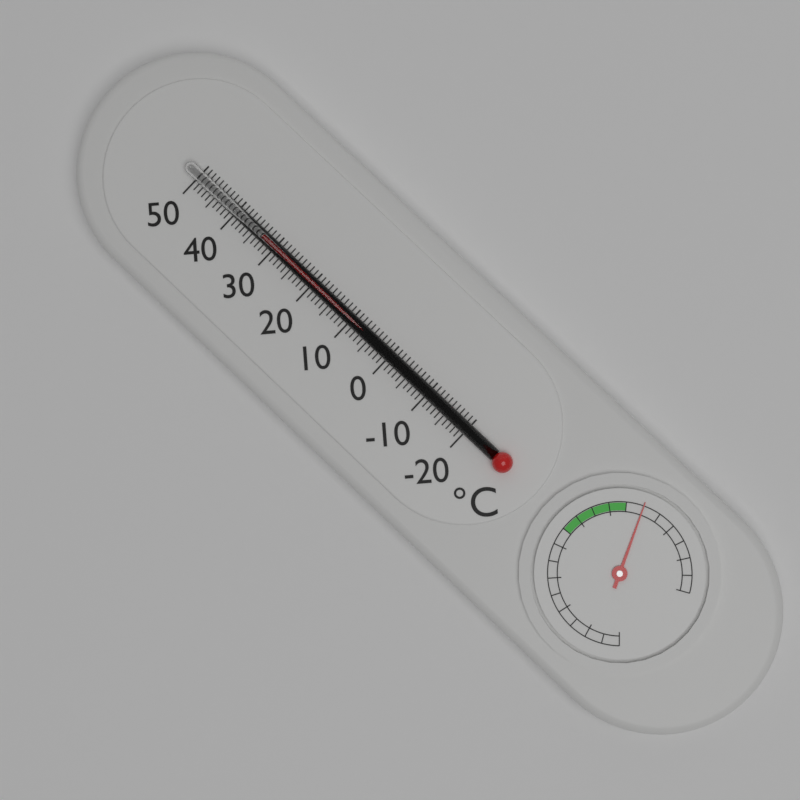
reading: 33 °C
